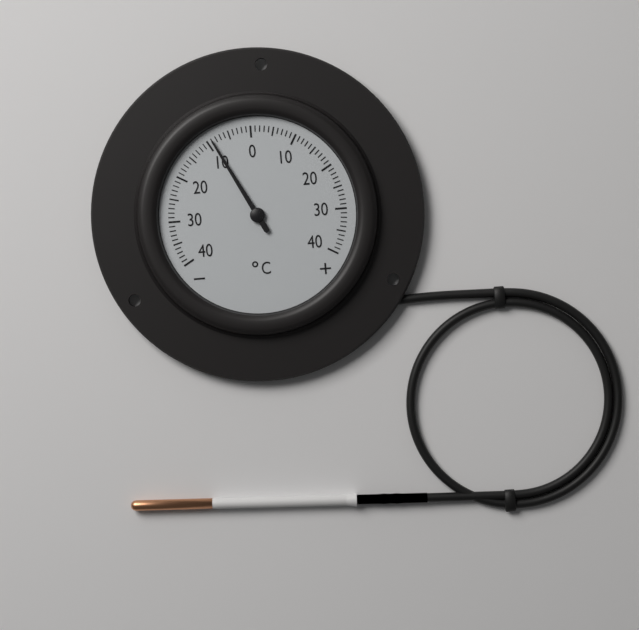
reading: -9 °C
